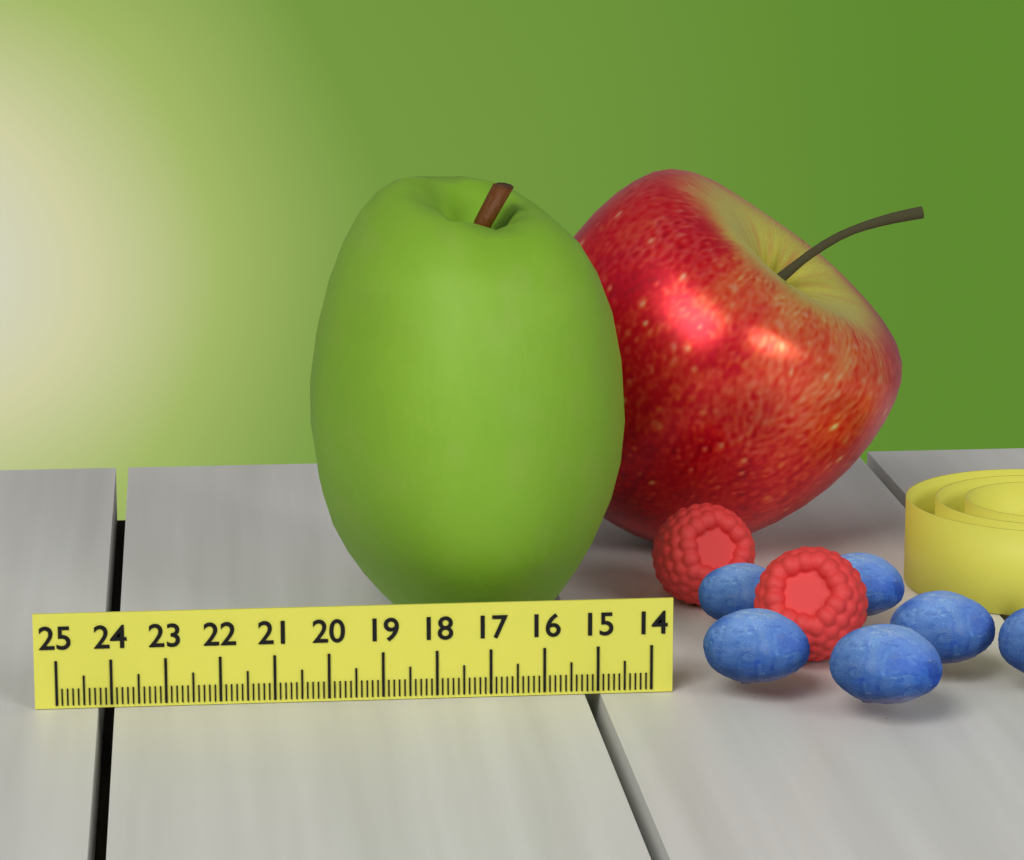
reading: 20.1 (no unit)
